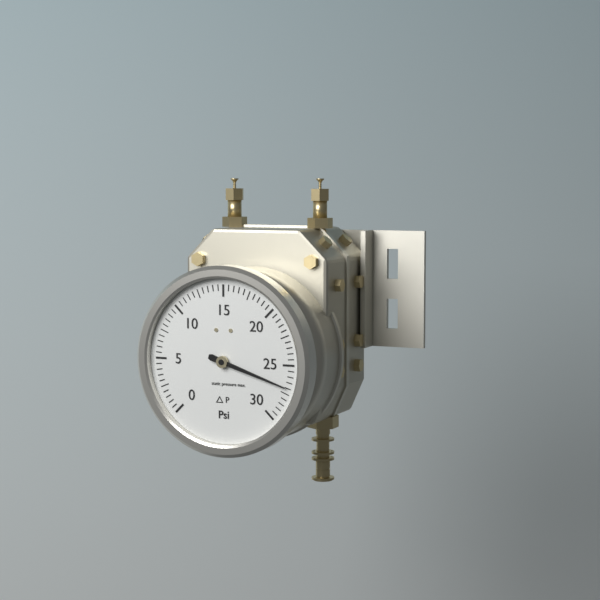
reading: 27.0 psi
